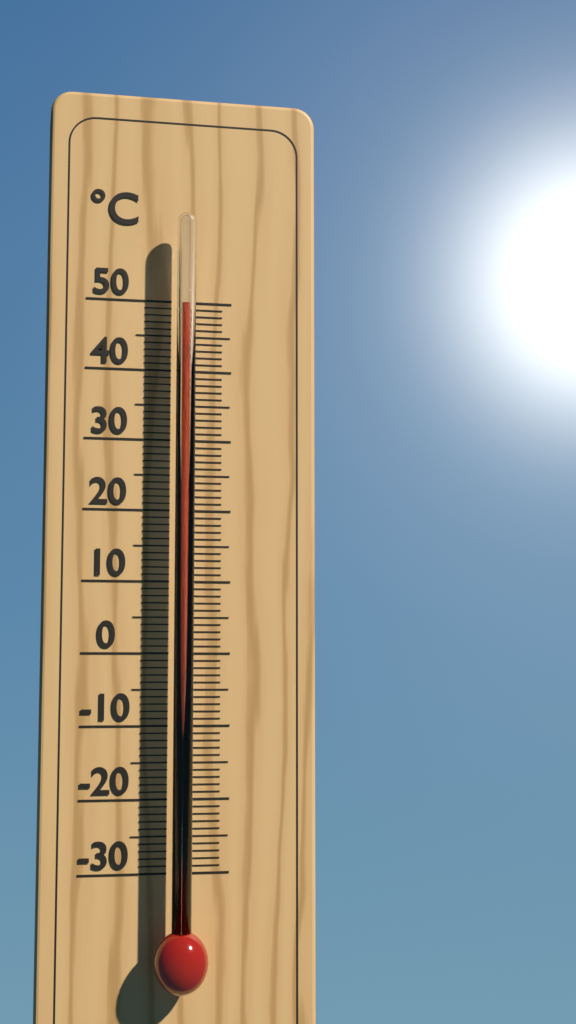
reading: 49 °C
